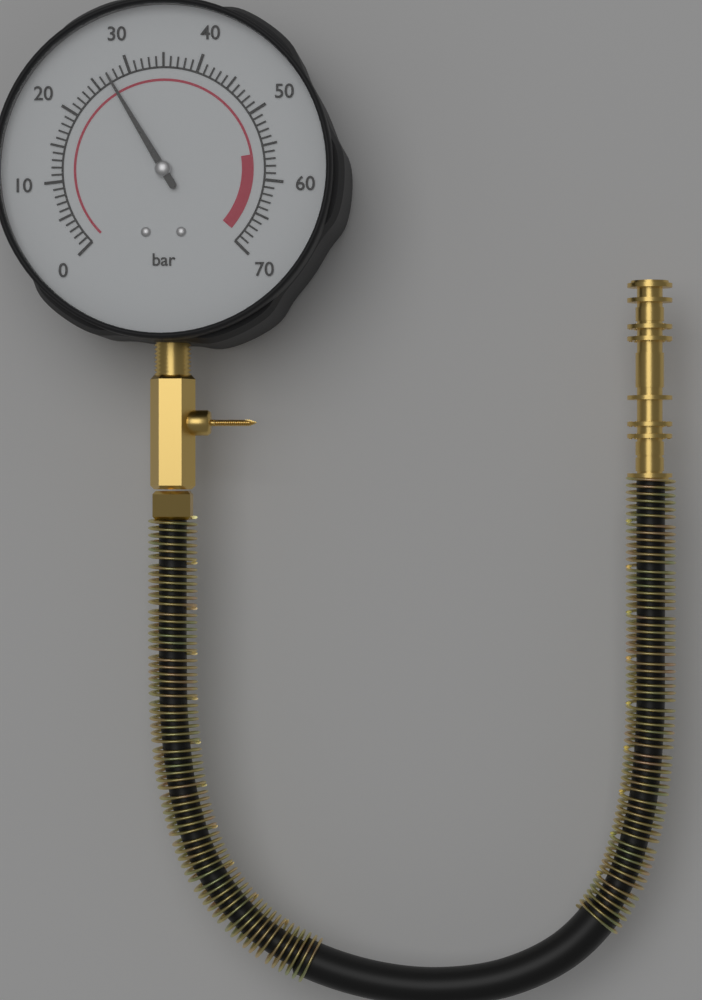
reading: 27 bar
